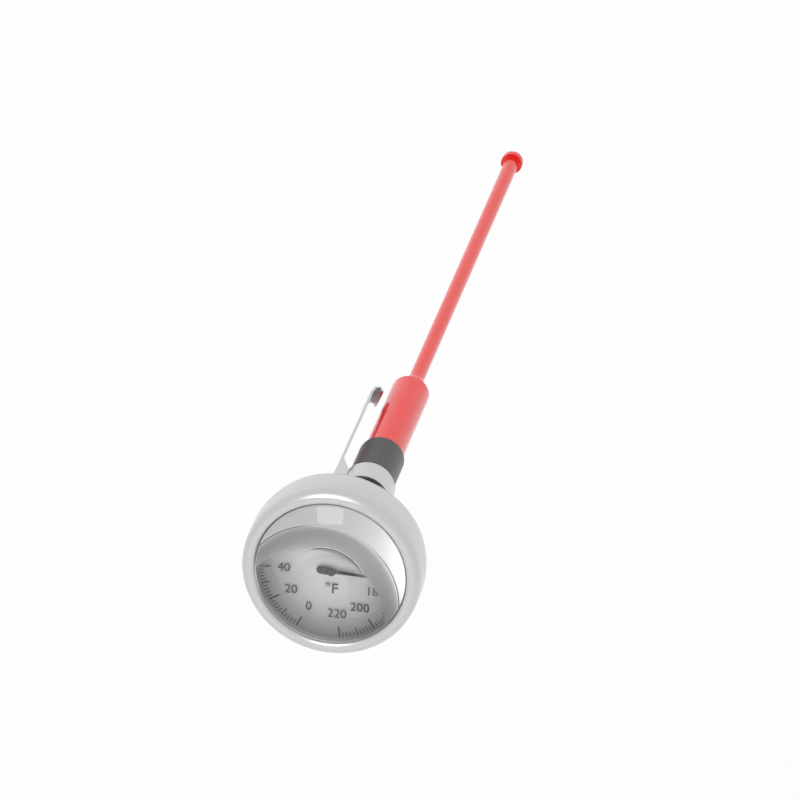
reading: 166 °F
